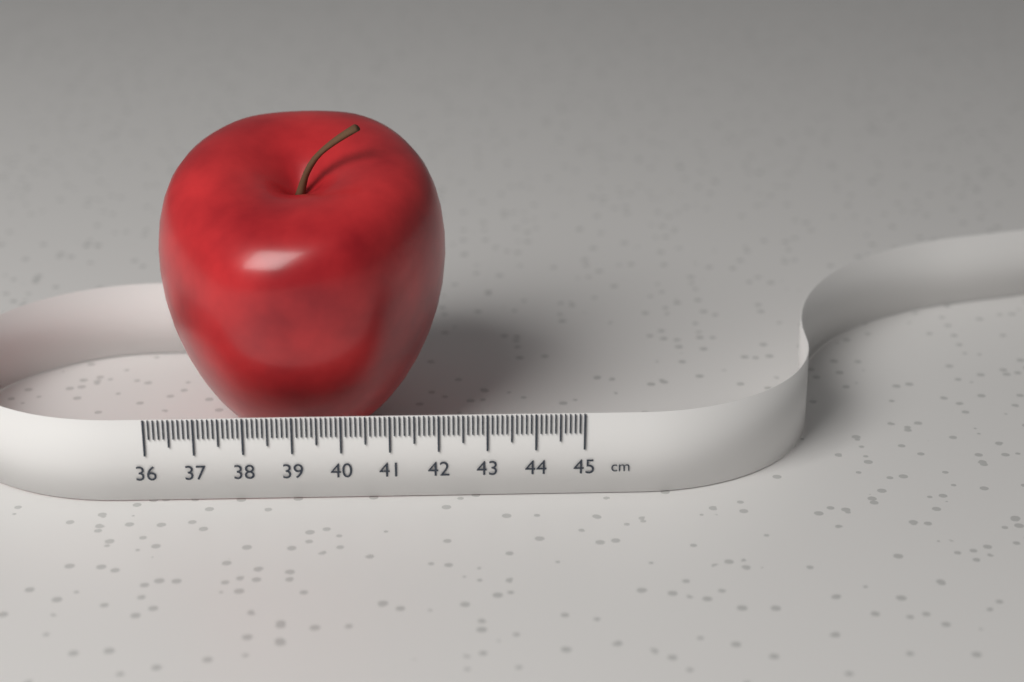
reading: 42.2 cm
